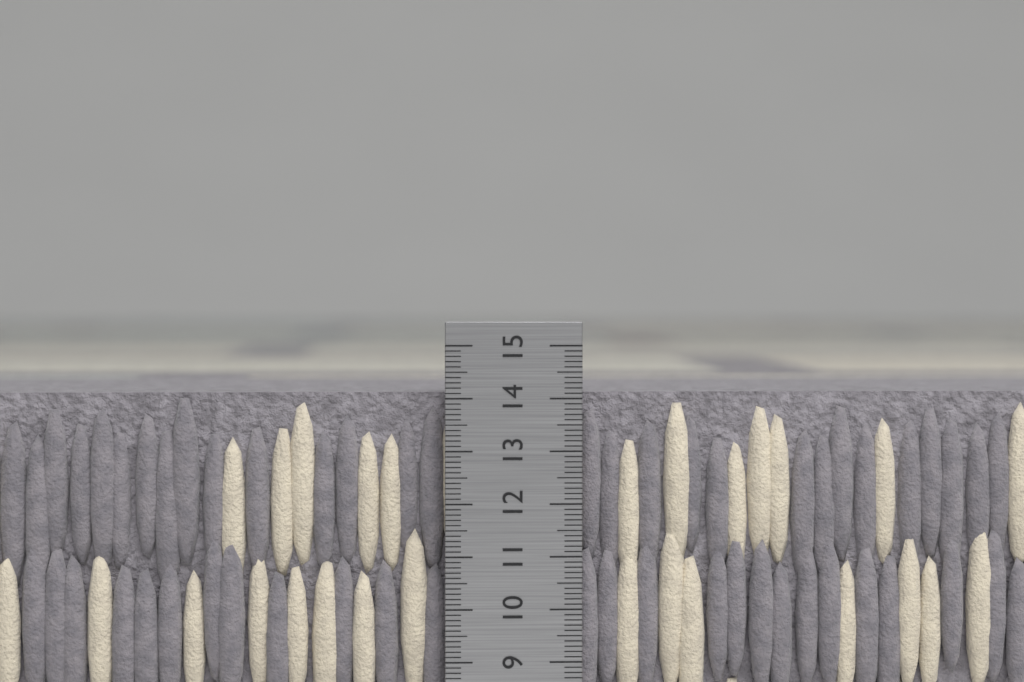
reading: 14.1 cm
